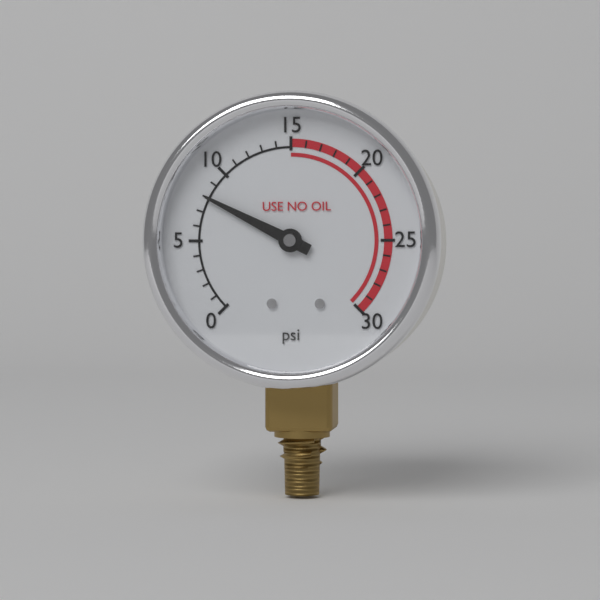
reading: 8 psi
